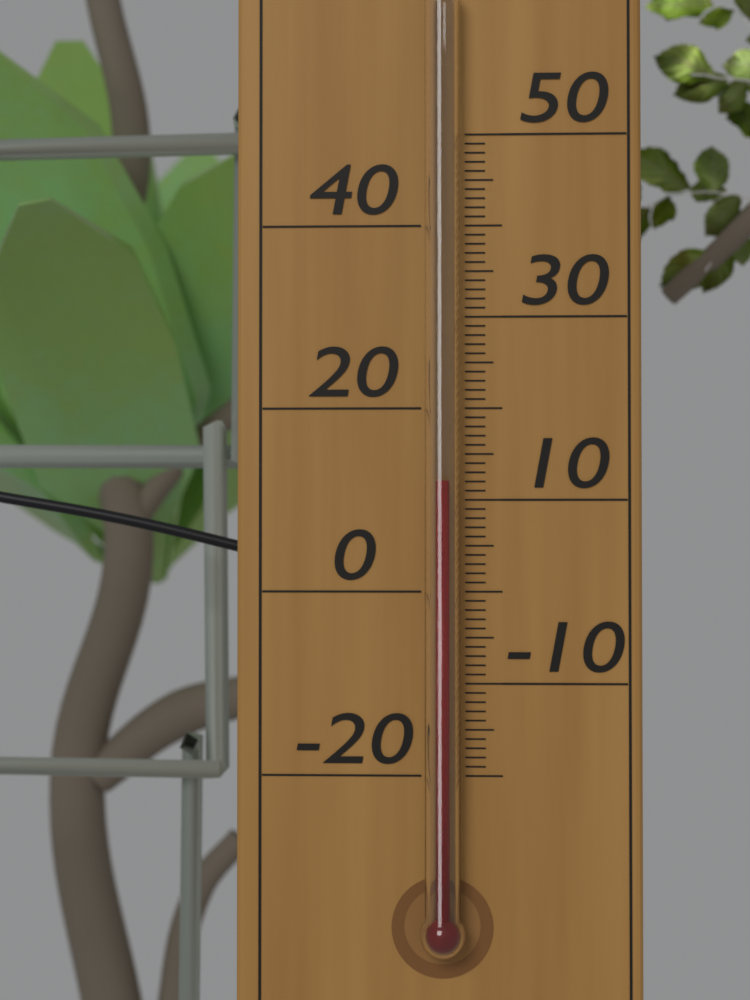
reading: 12 °C
